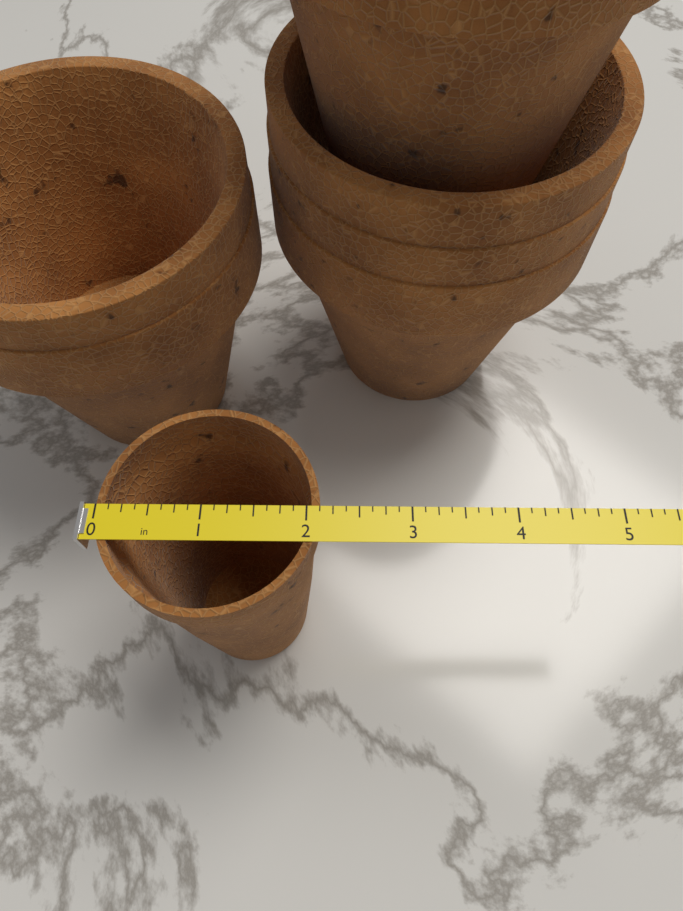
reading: 2.125 in
